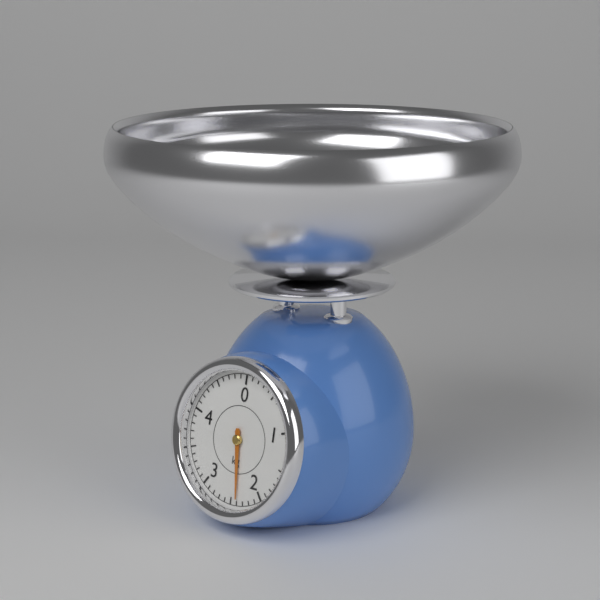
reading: 2.4 kg
